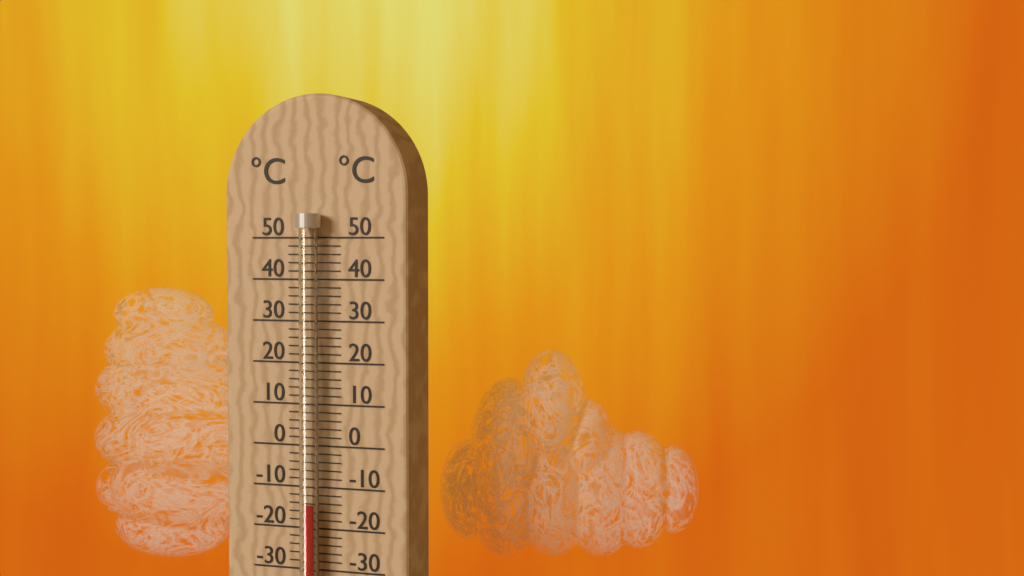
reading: -14 °C
